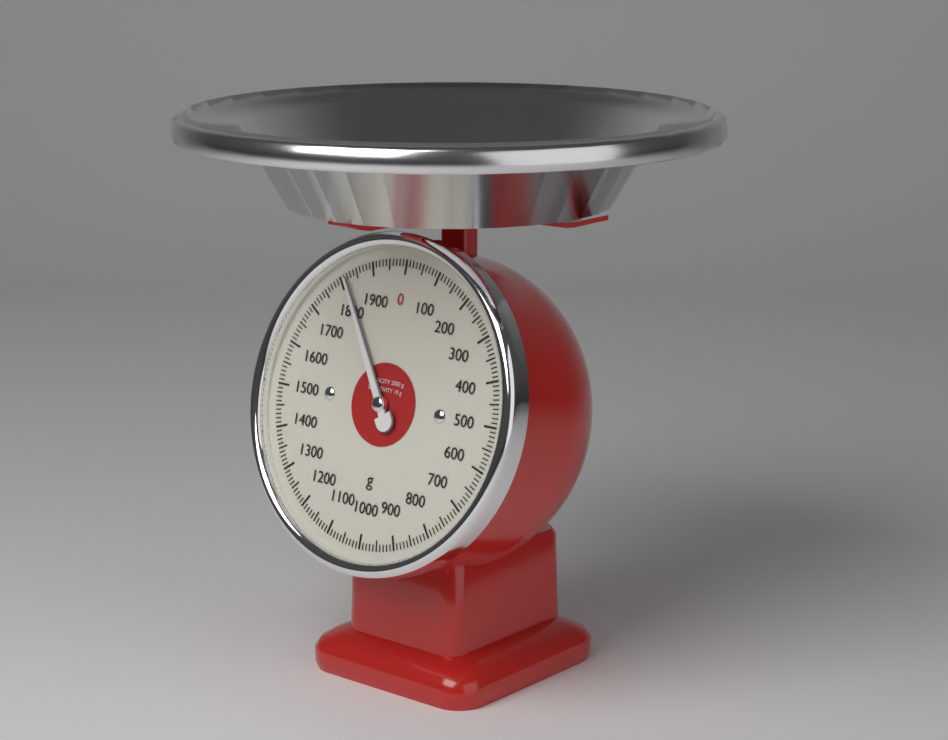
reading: 1820 g
